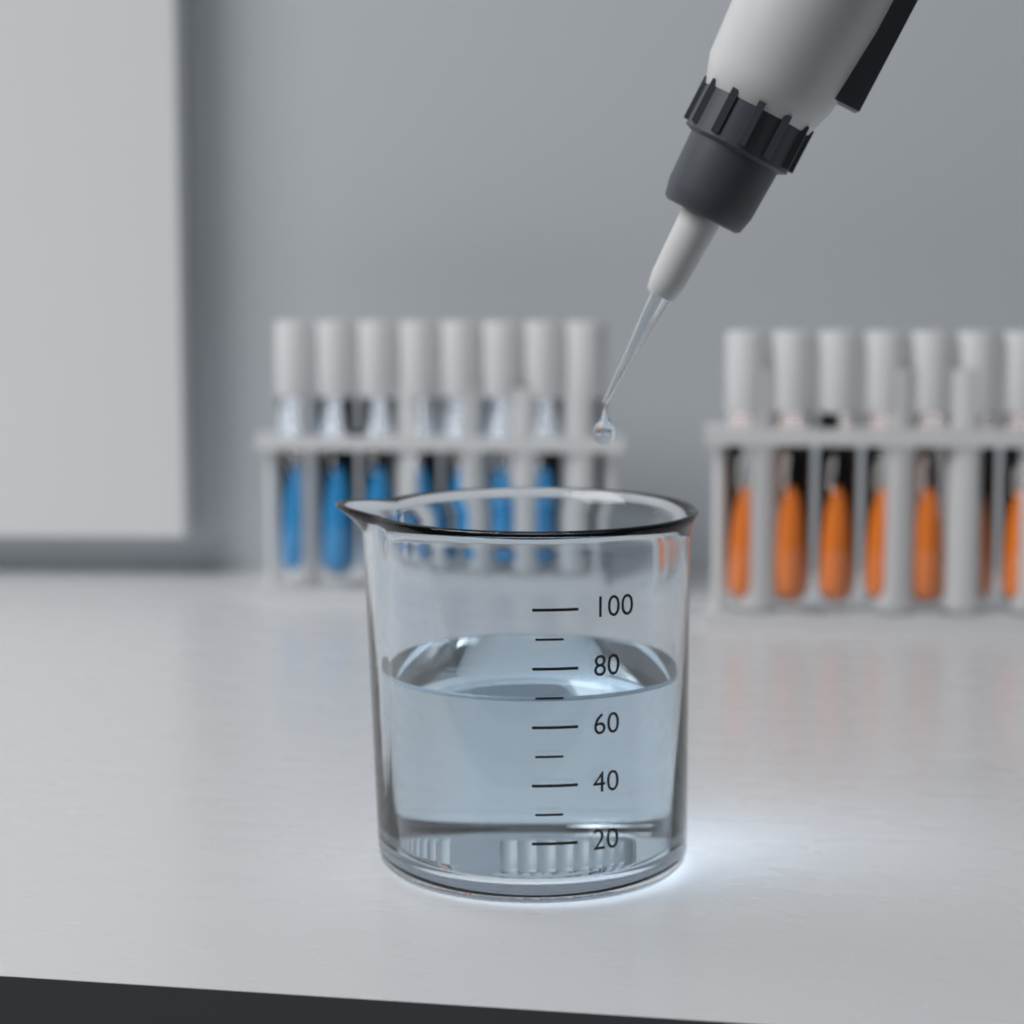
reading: 70 (no unit)
